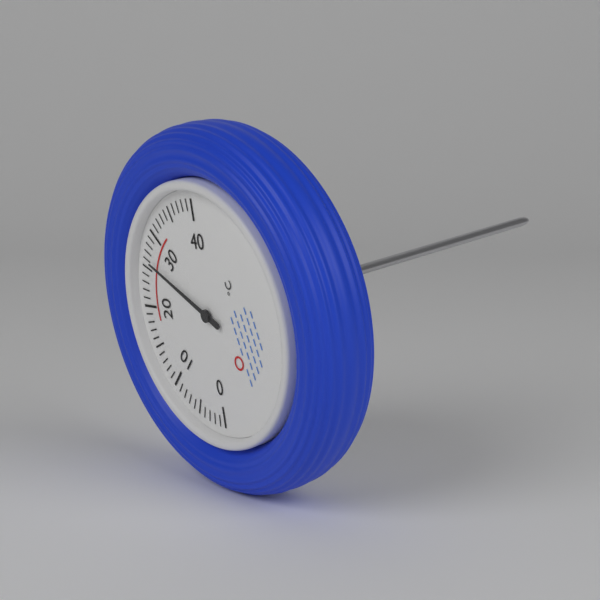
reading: 26 °C
